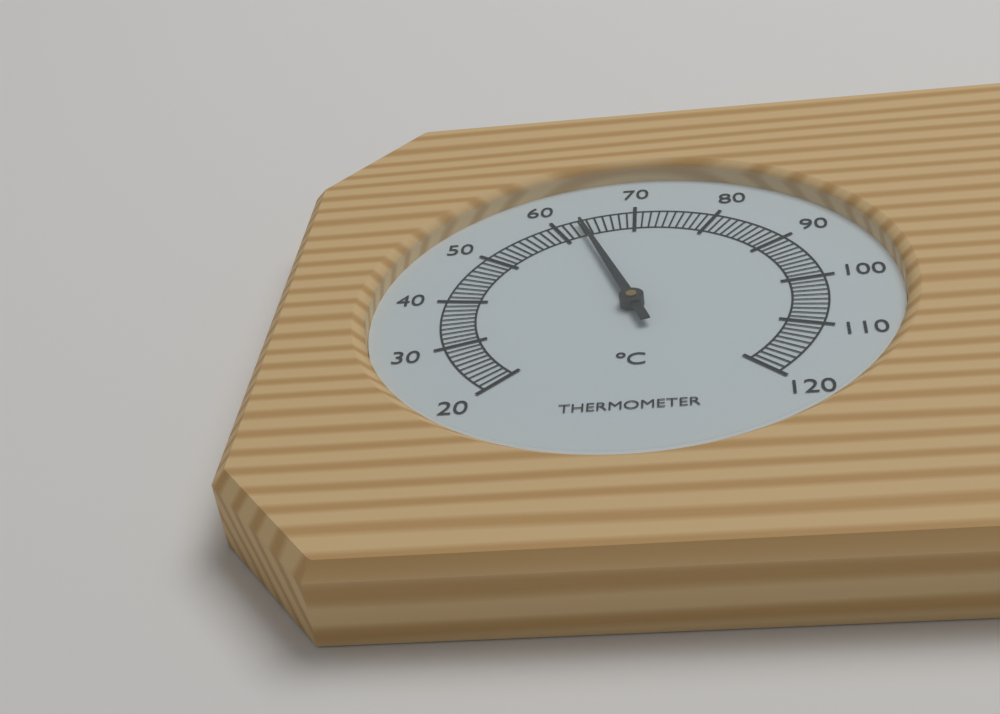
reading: 63 °C
